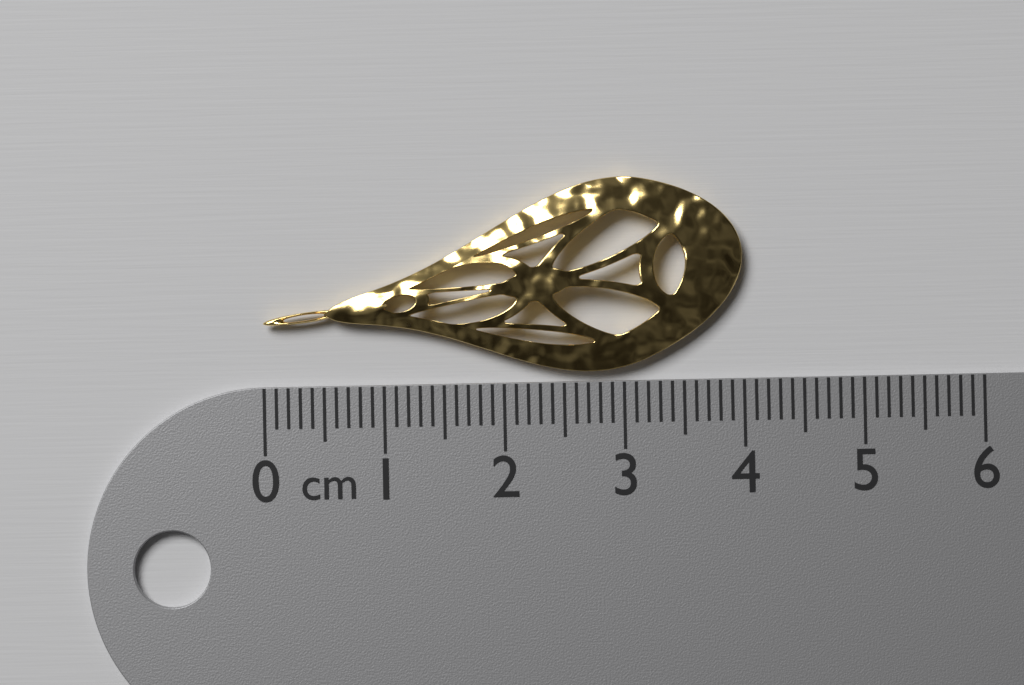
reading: 4.0 cm
